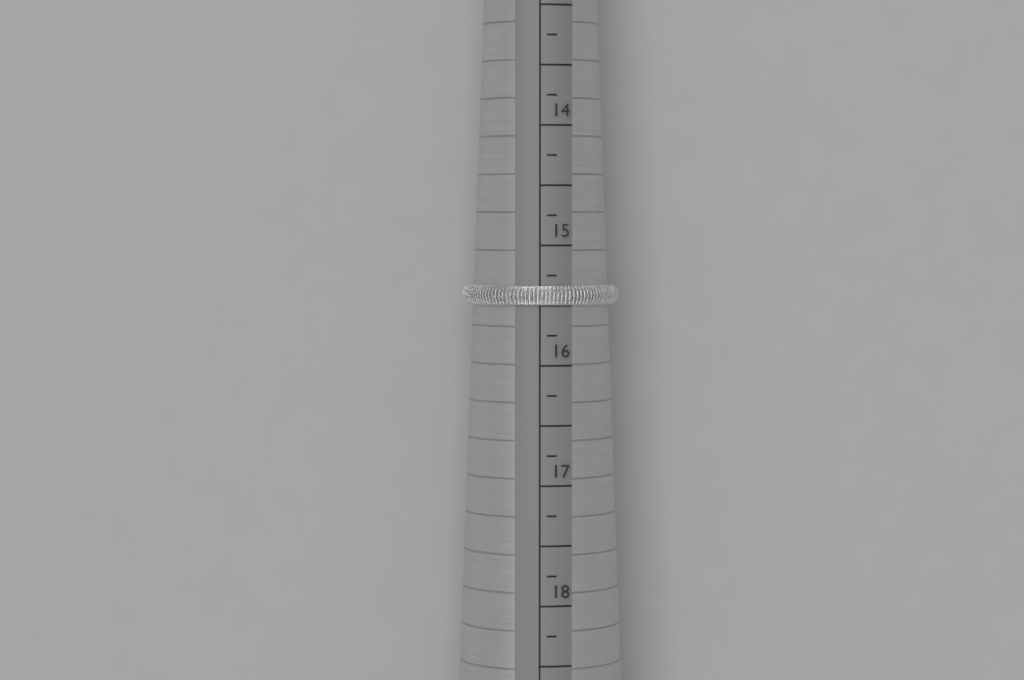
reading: 15.50 mm
